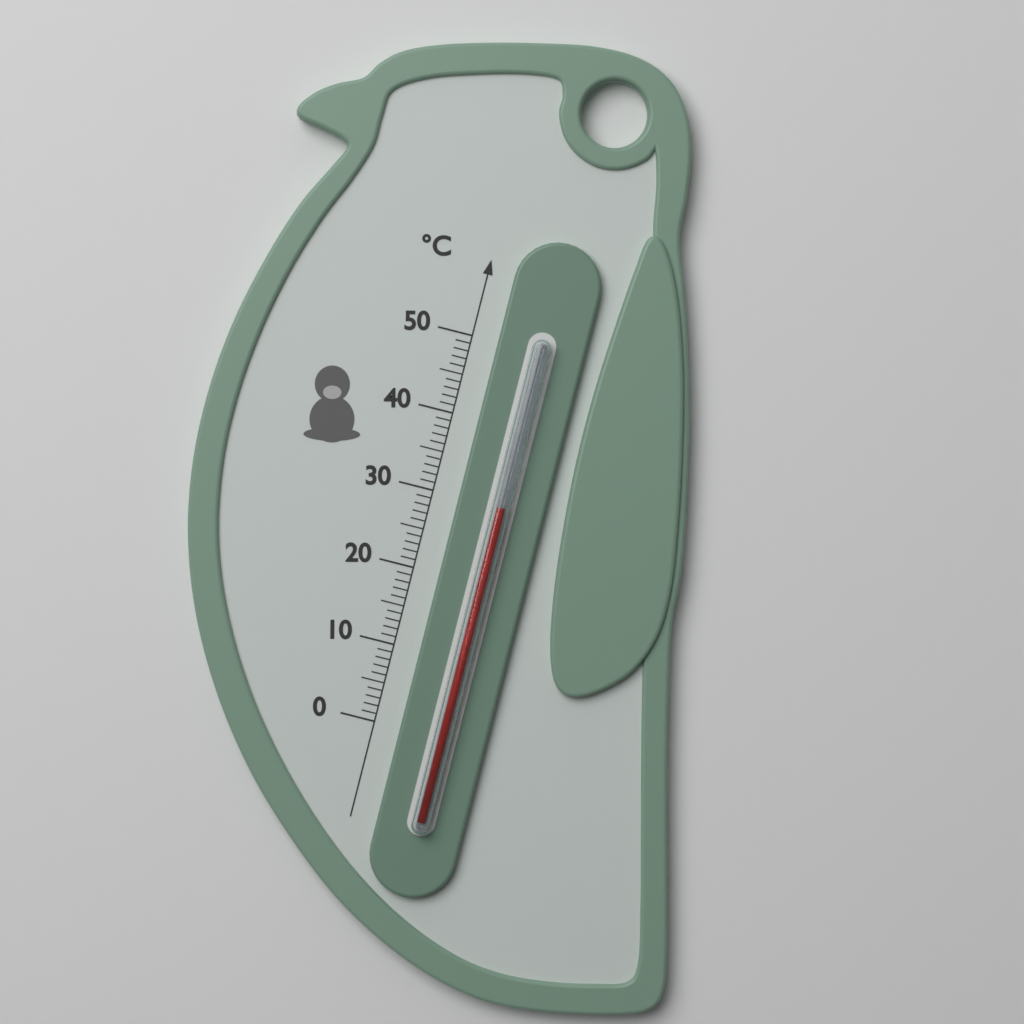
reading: 30 °C
